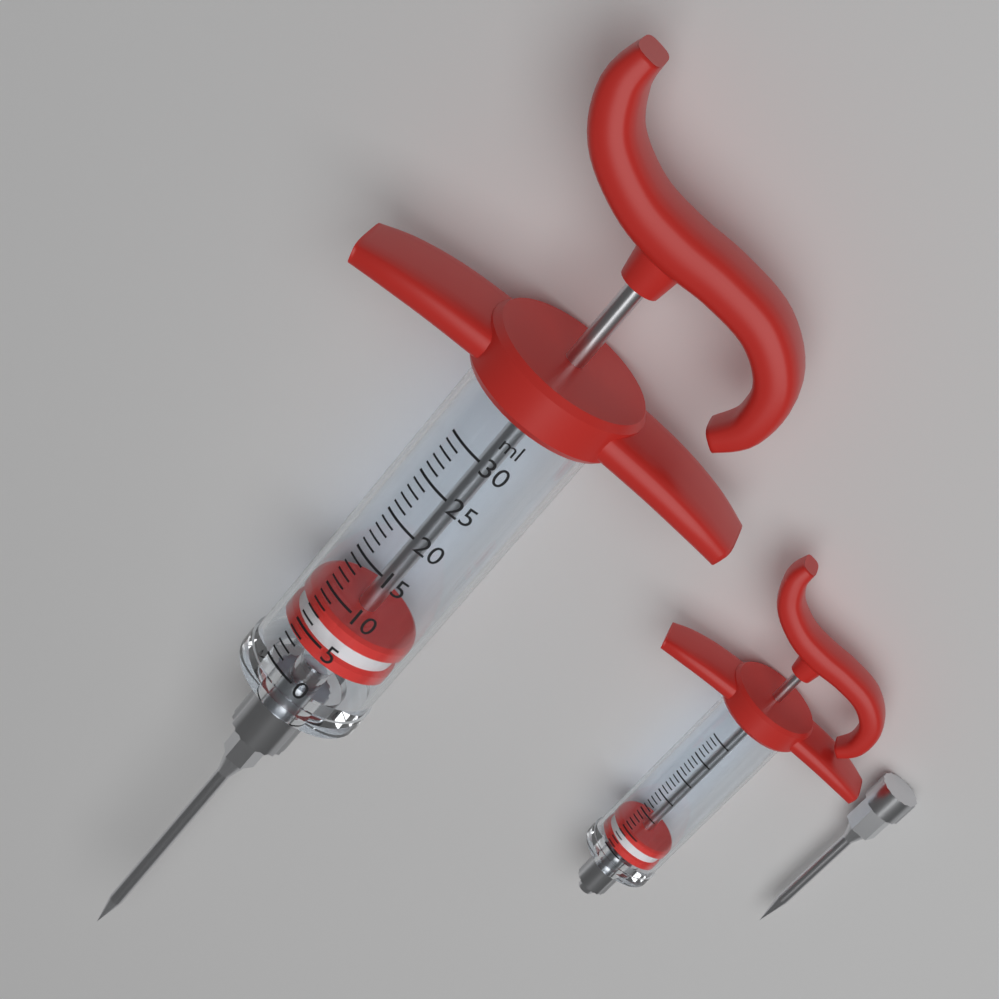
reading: 3 ml
